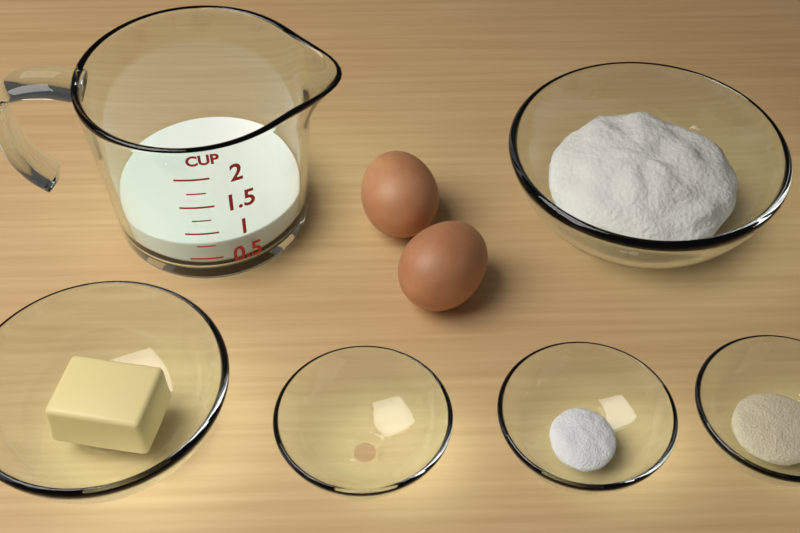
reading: 0.75 cup
